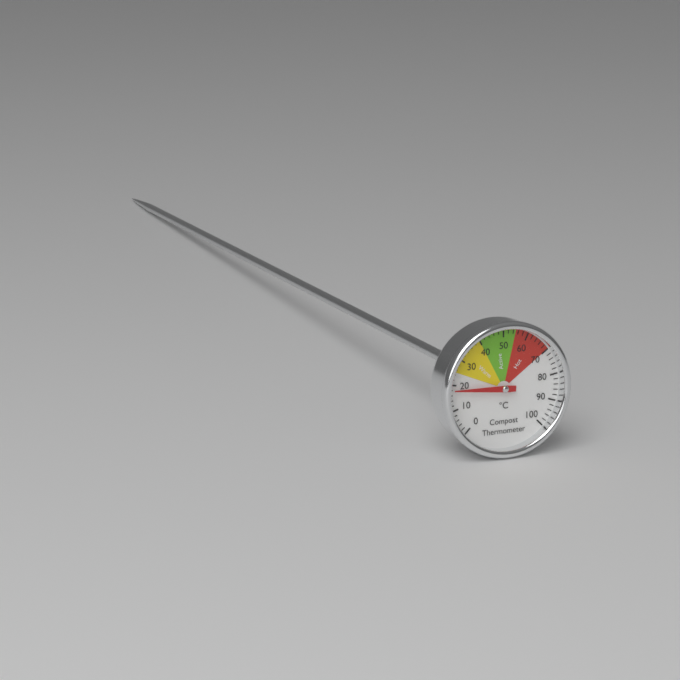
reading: 18 °C
